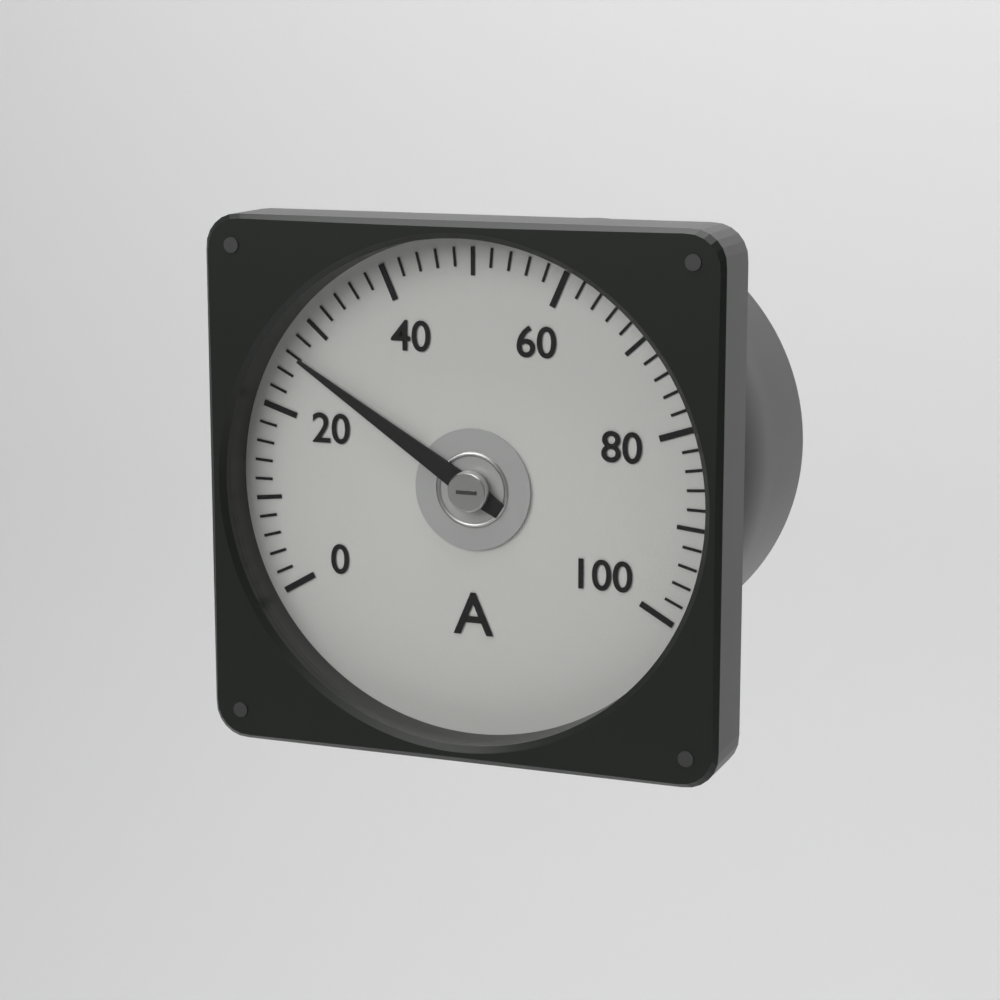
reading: 26 A
